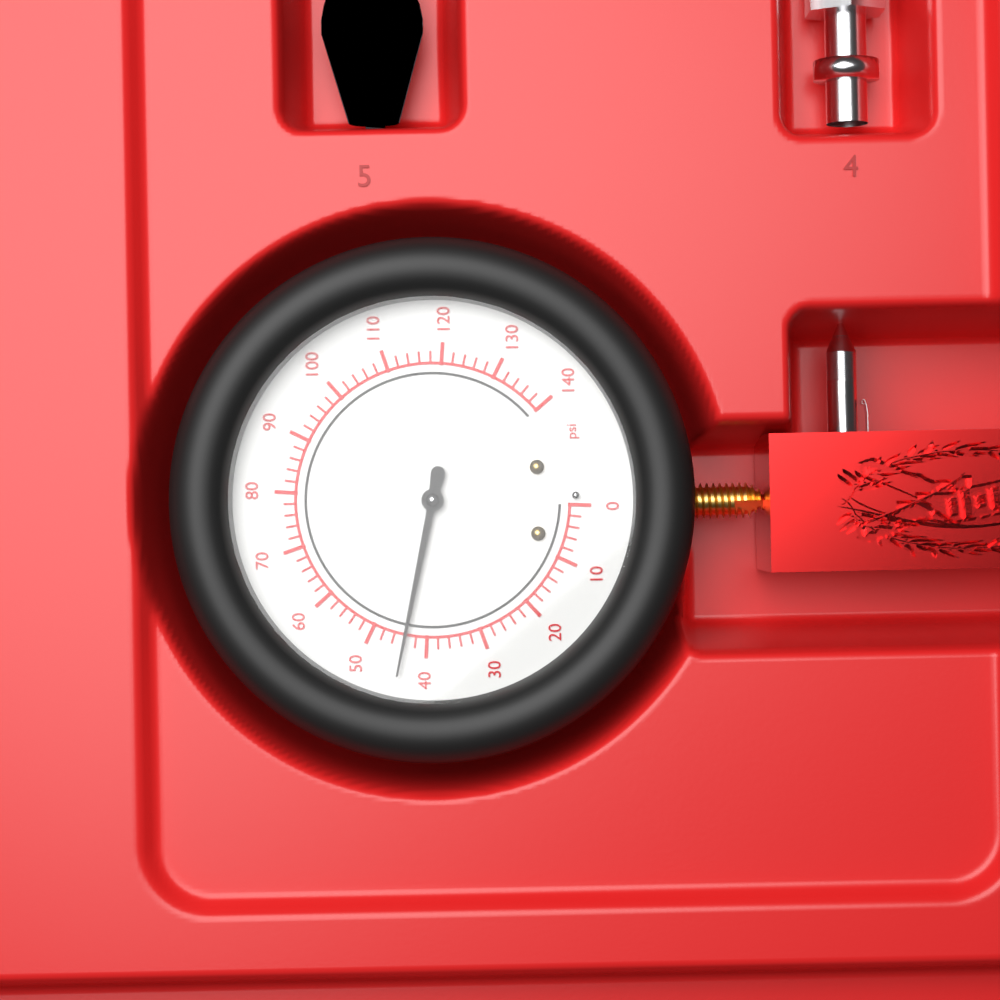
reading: 44 psi
